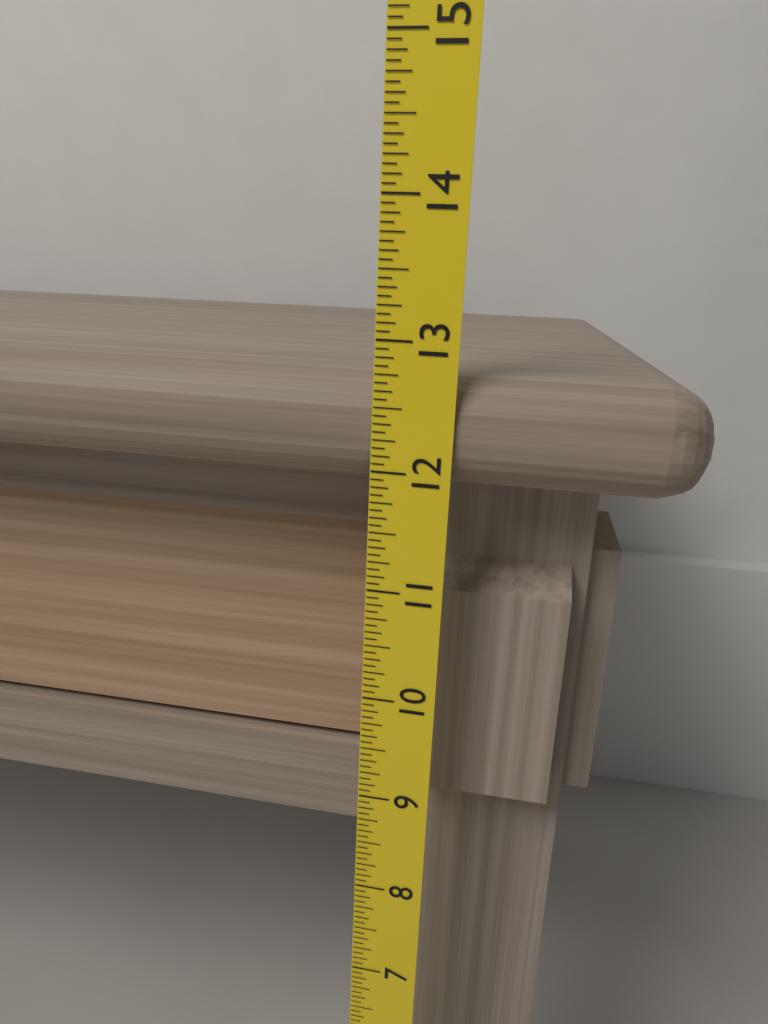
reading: 12.7500 (no unit)
